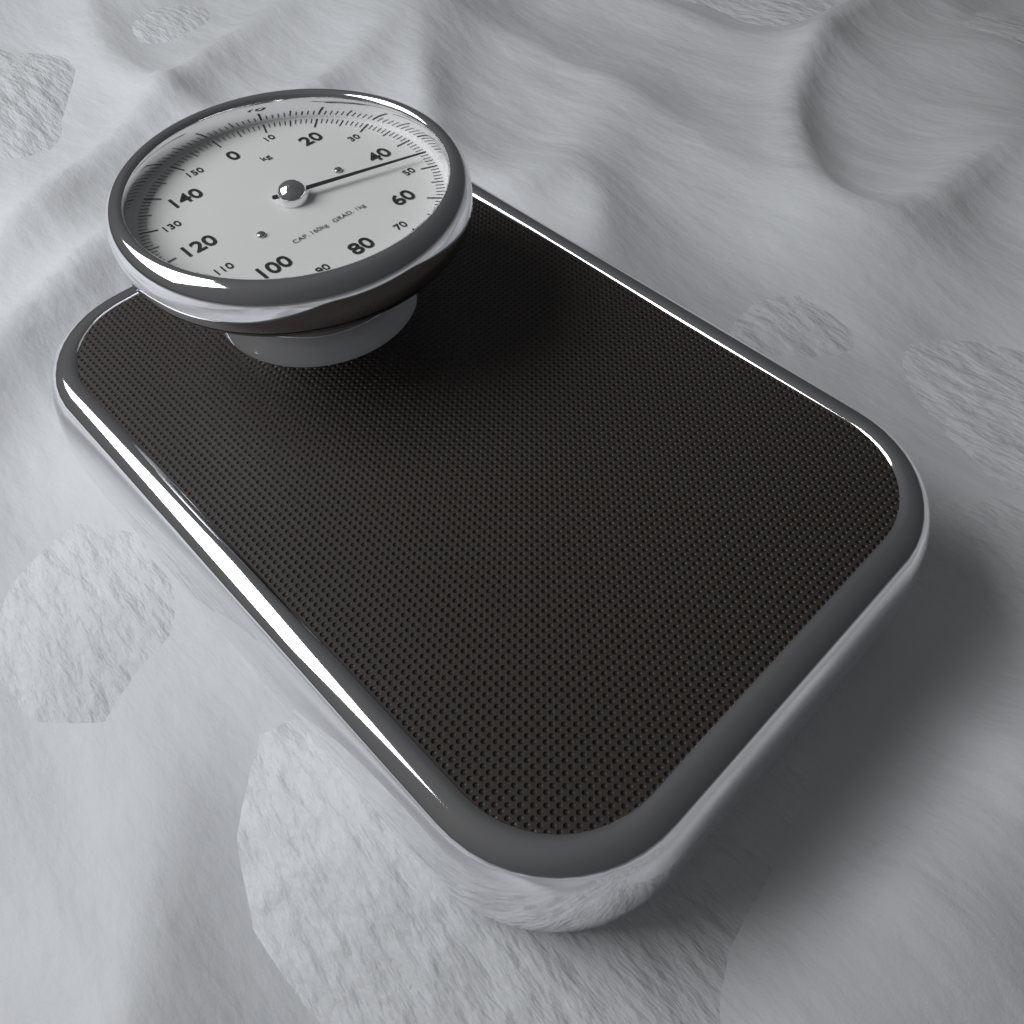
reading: 47 kg
